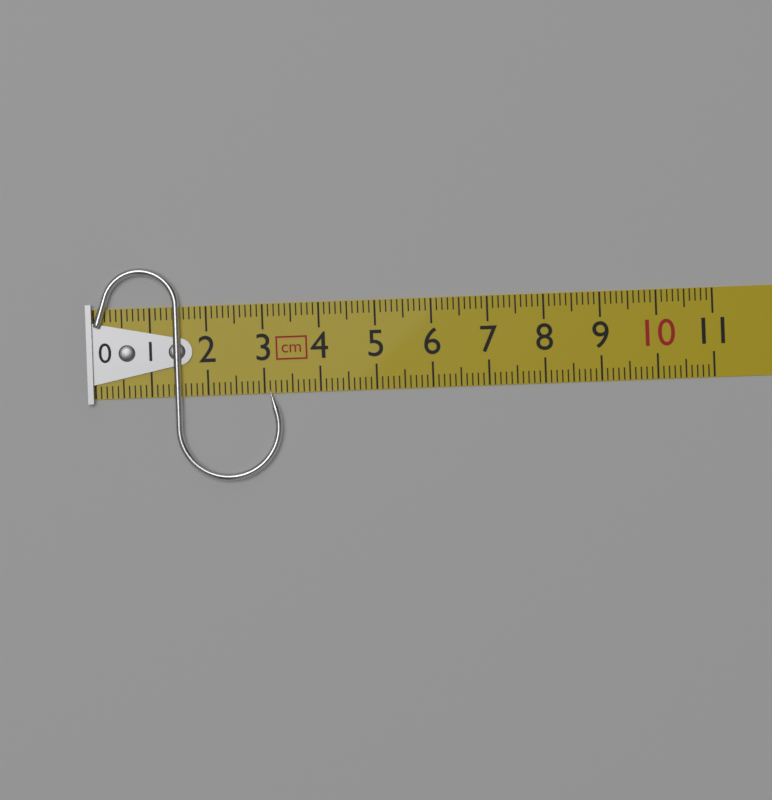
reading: 3.3 cm
